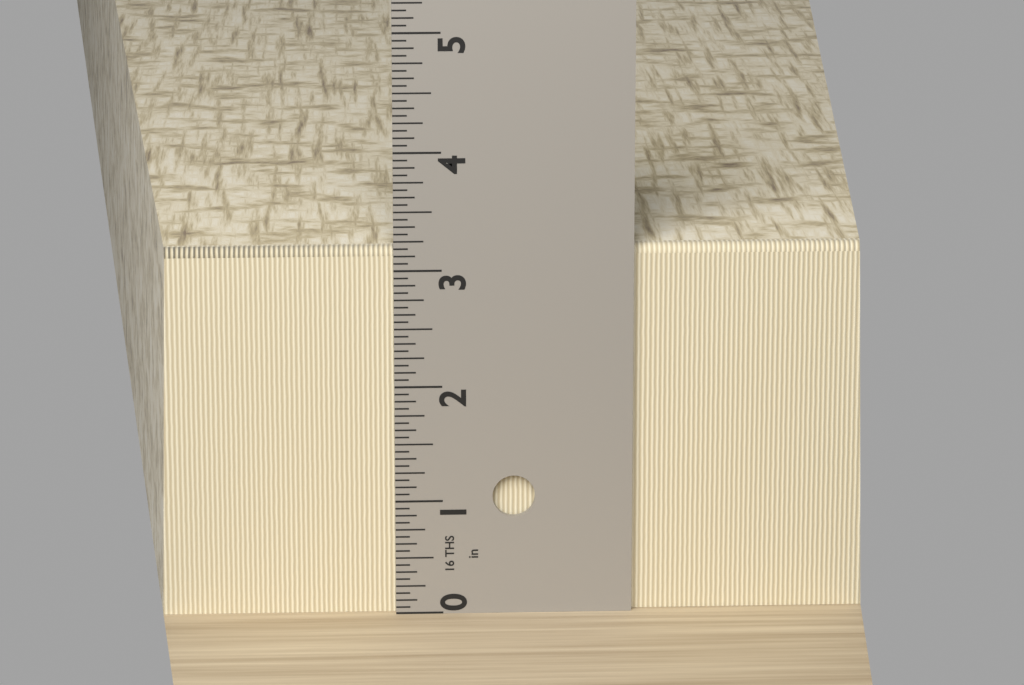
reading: 3.1875 in
